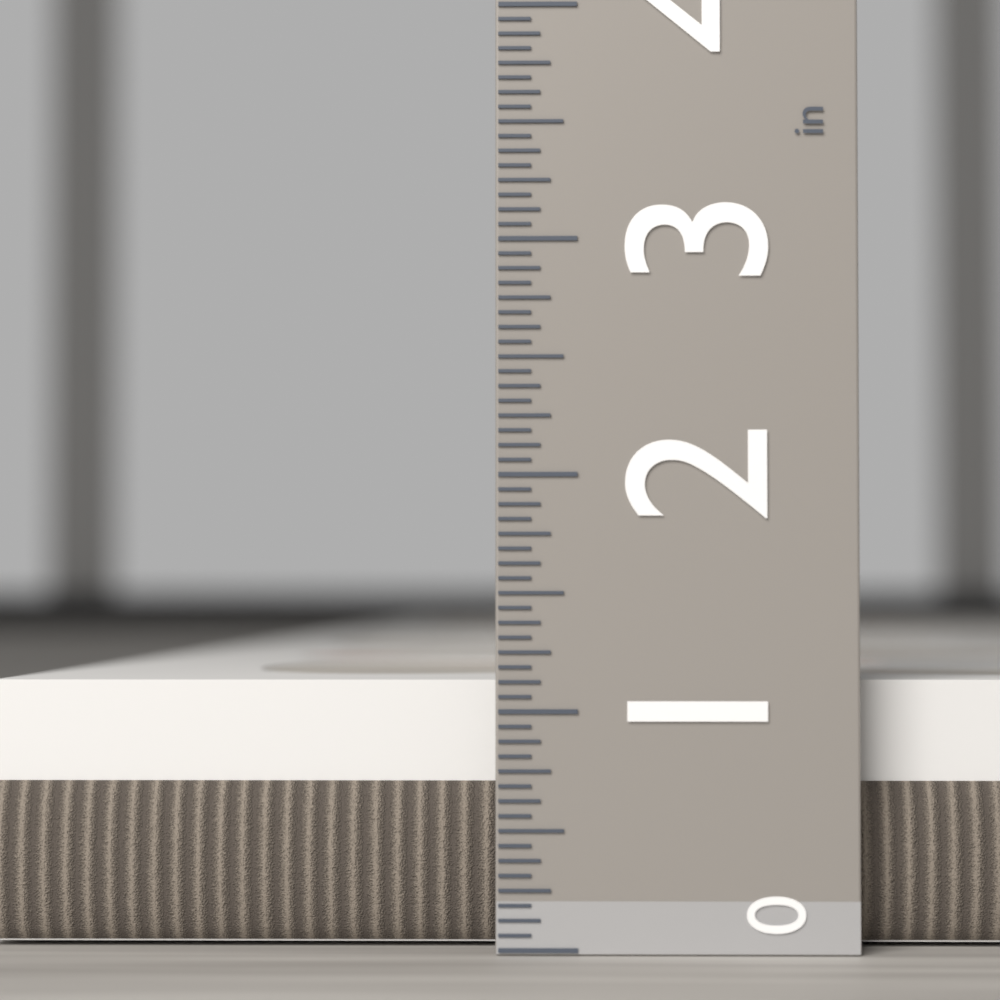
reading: 1.1250 in
